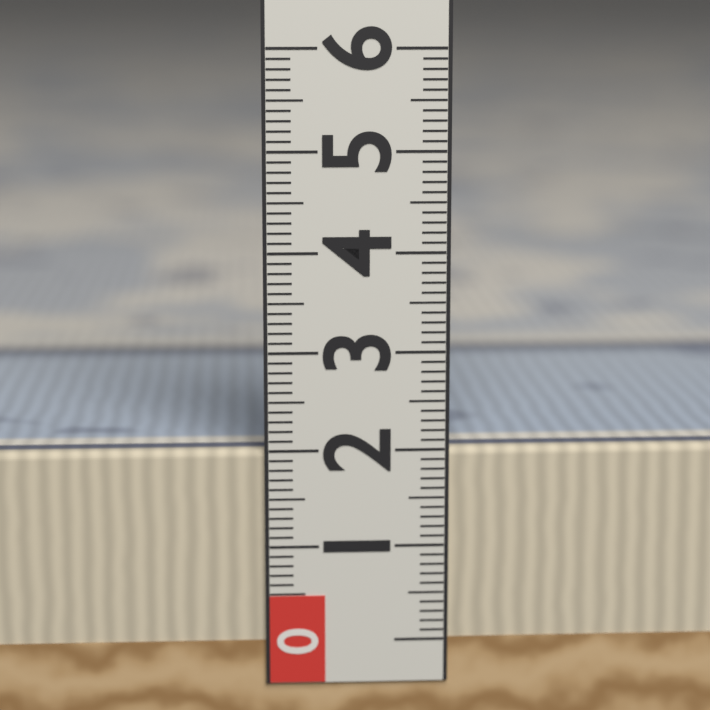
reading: 2.0 (no unit)
